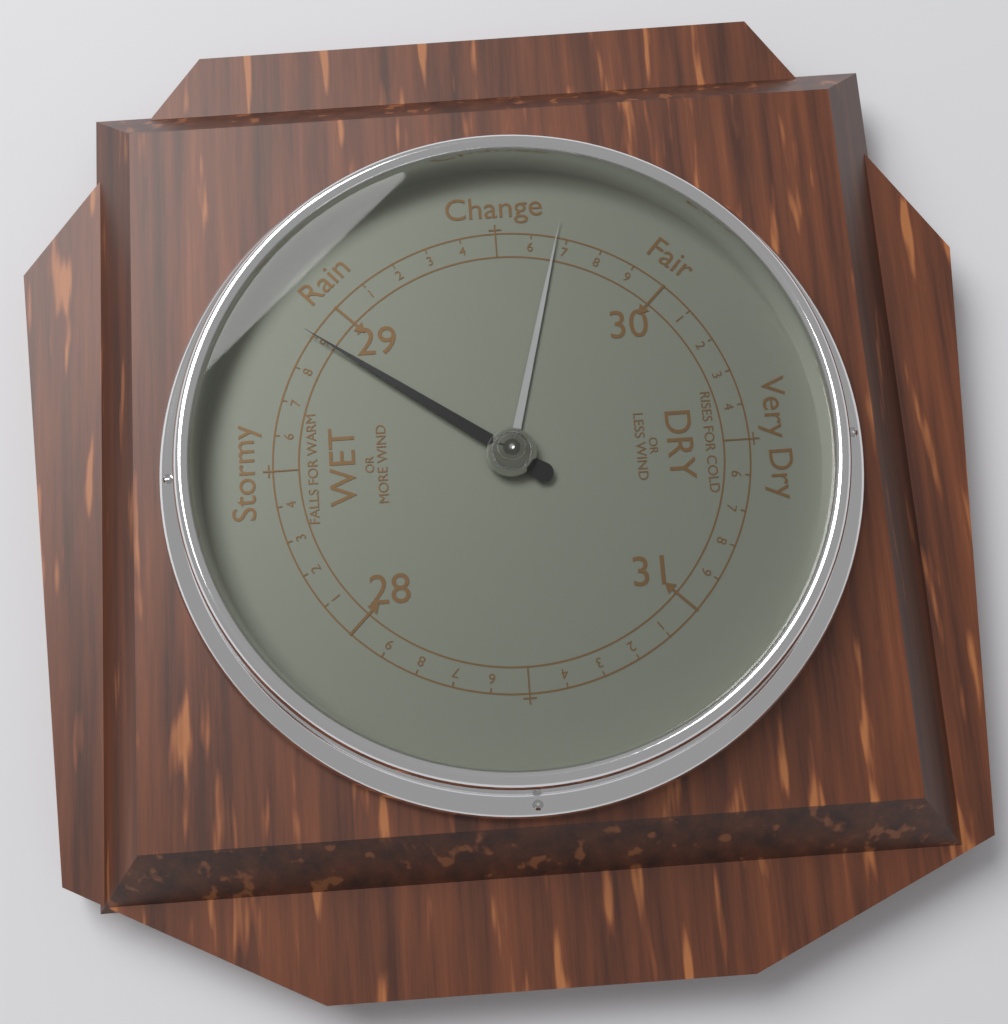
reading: 28.9 inHg
